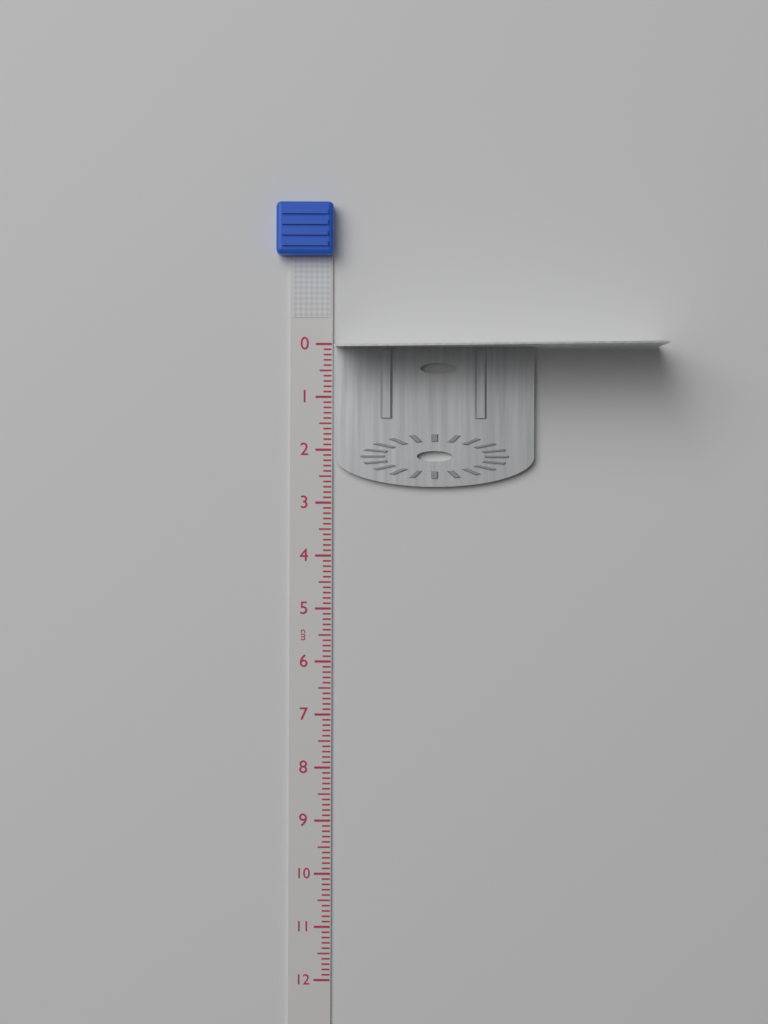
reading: 2.7 cm
